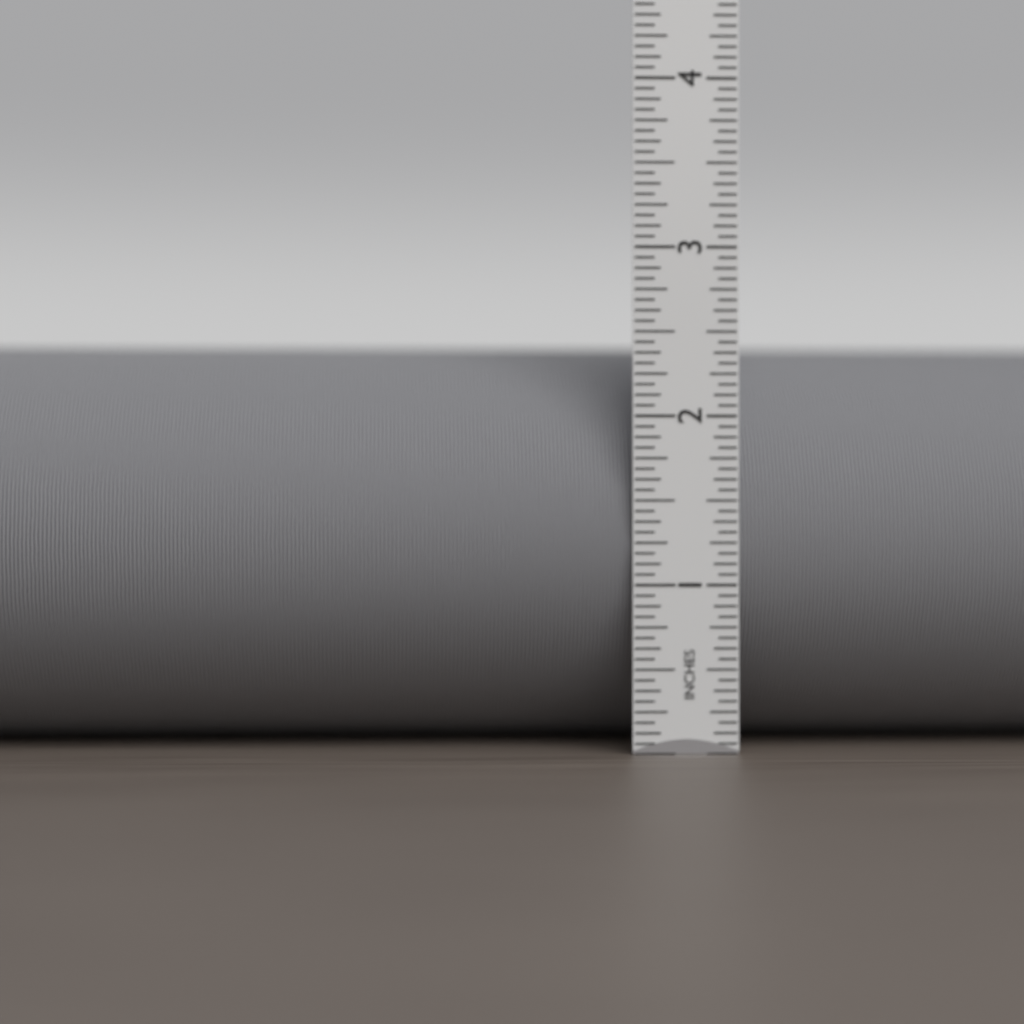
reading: 2.5000 in
